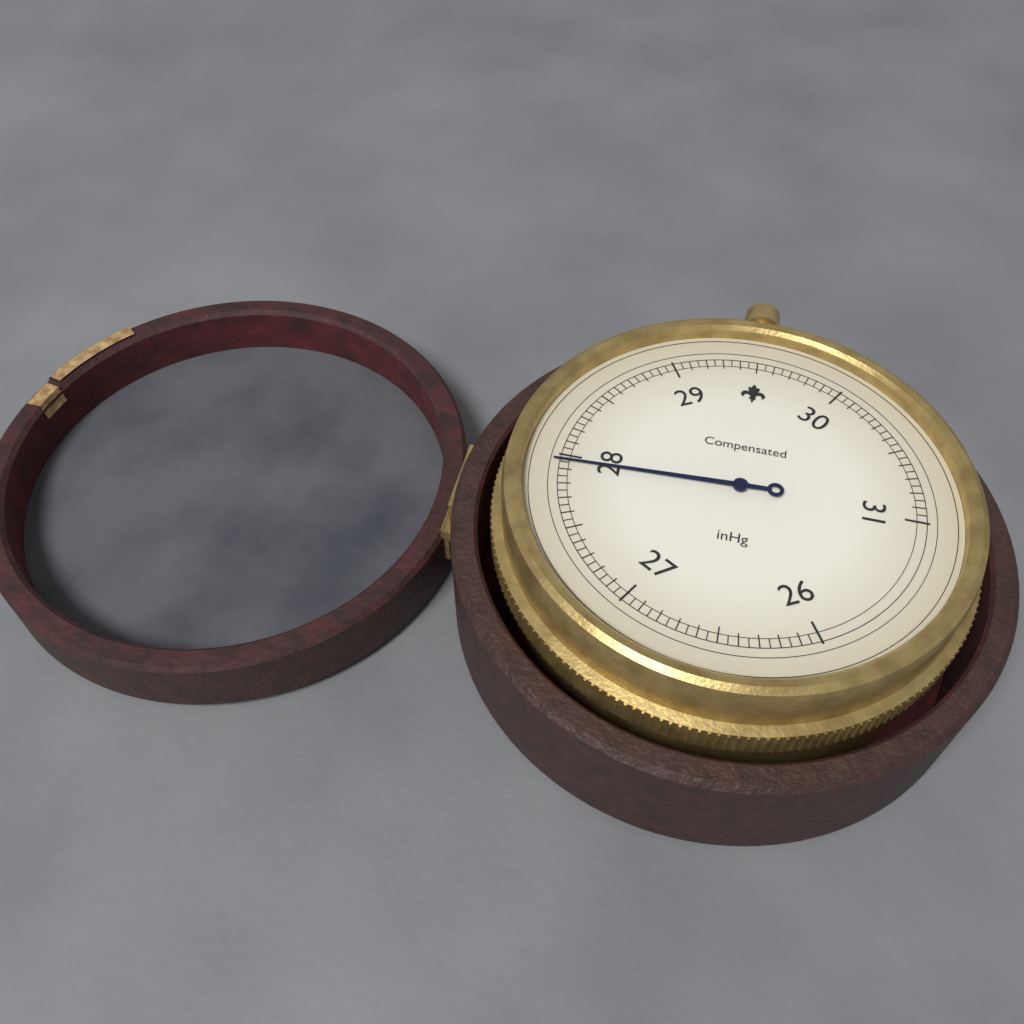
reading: 27.95 inHg
